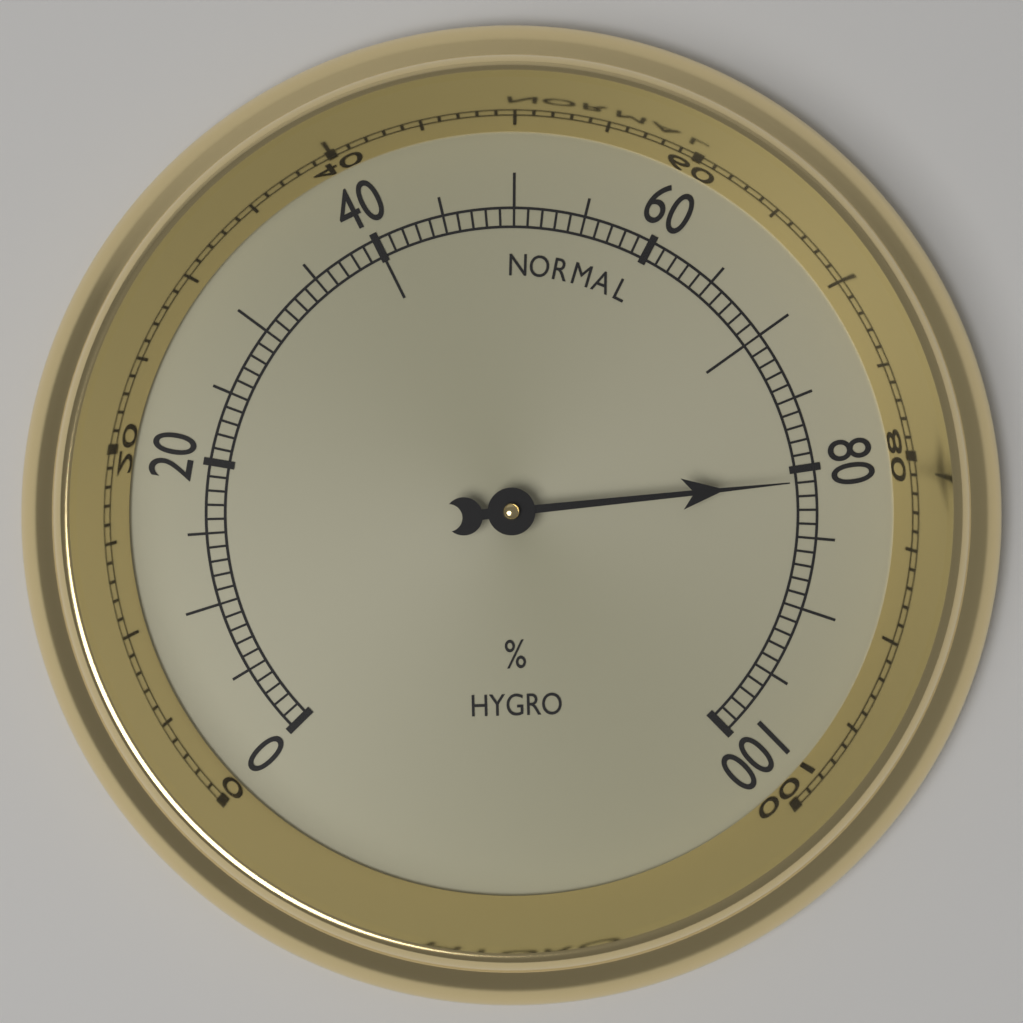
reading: 81 %
